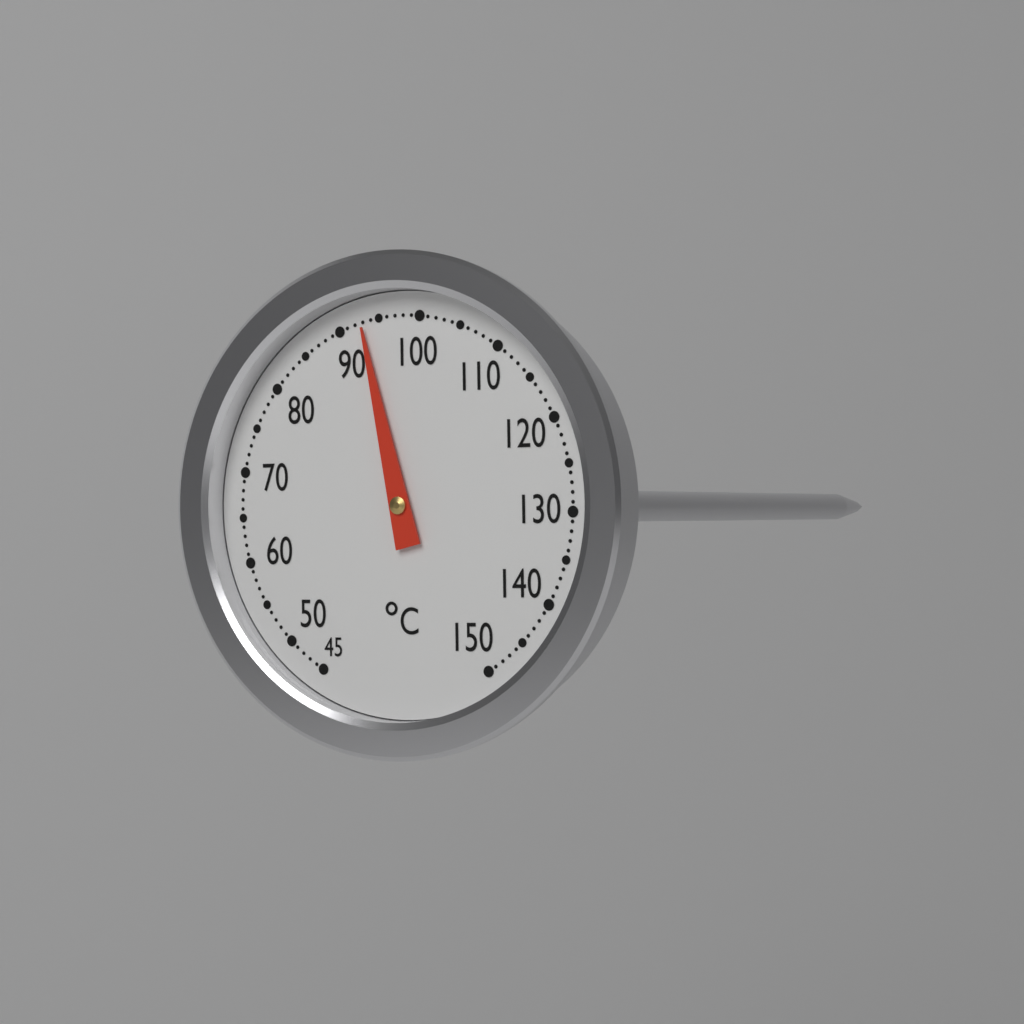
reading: 93 °C
